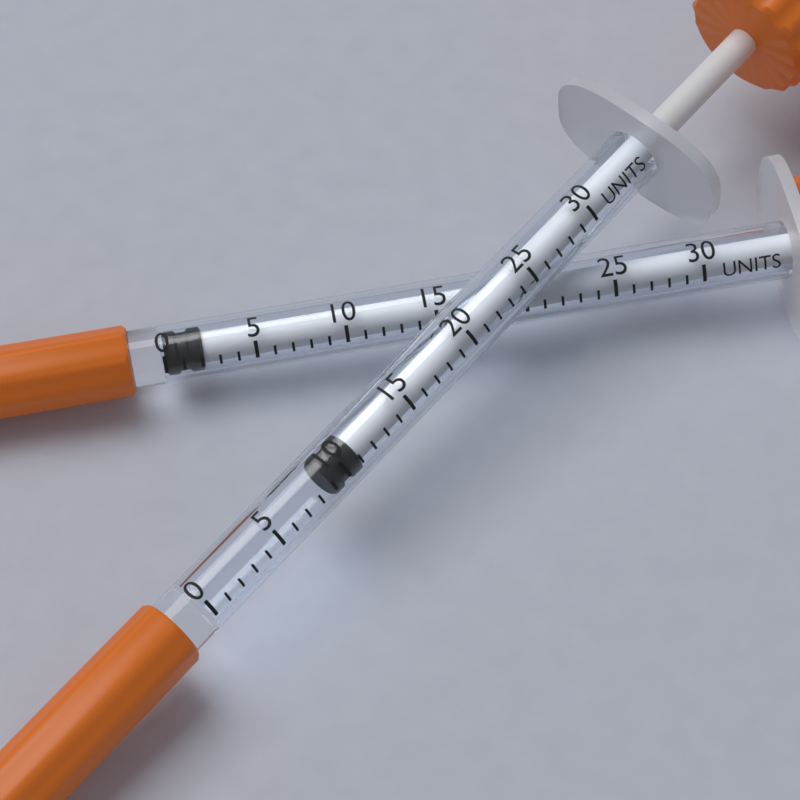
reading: 9 units
